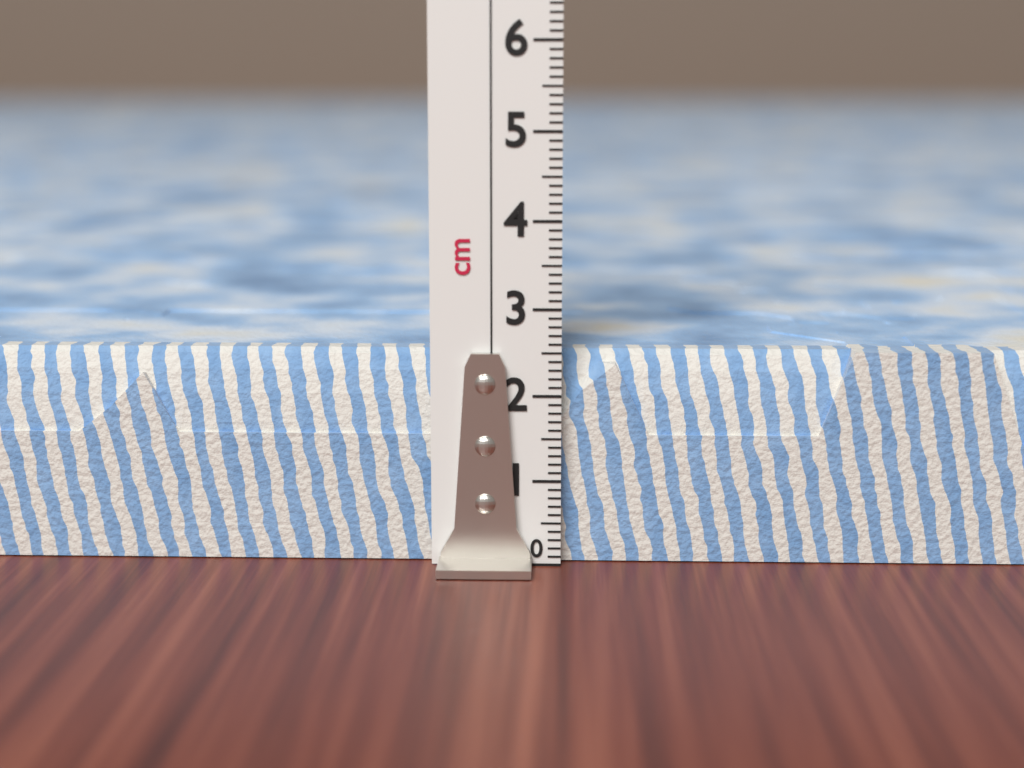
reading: 2.5 cm
